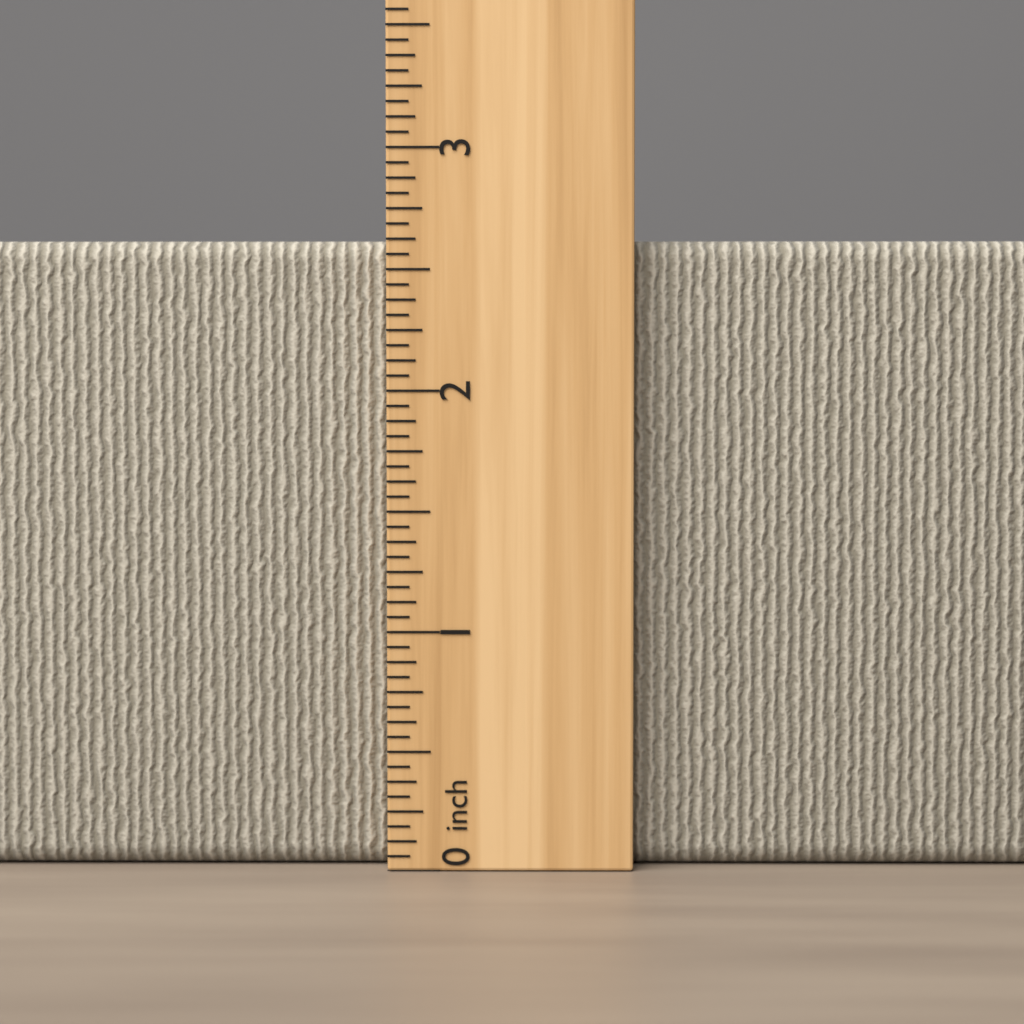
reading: 2.6250 inch
